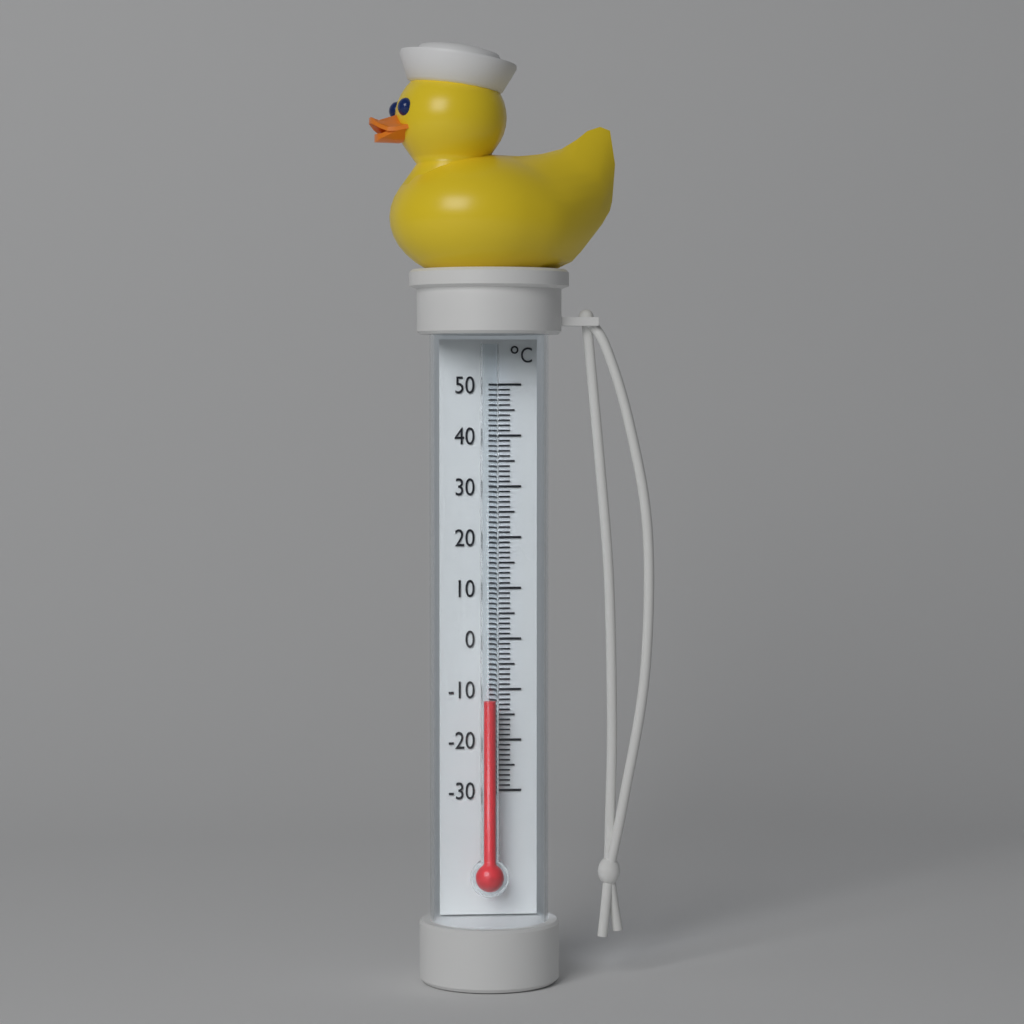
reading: -12 °C
